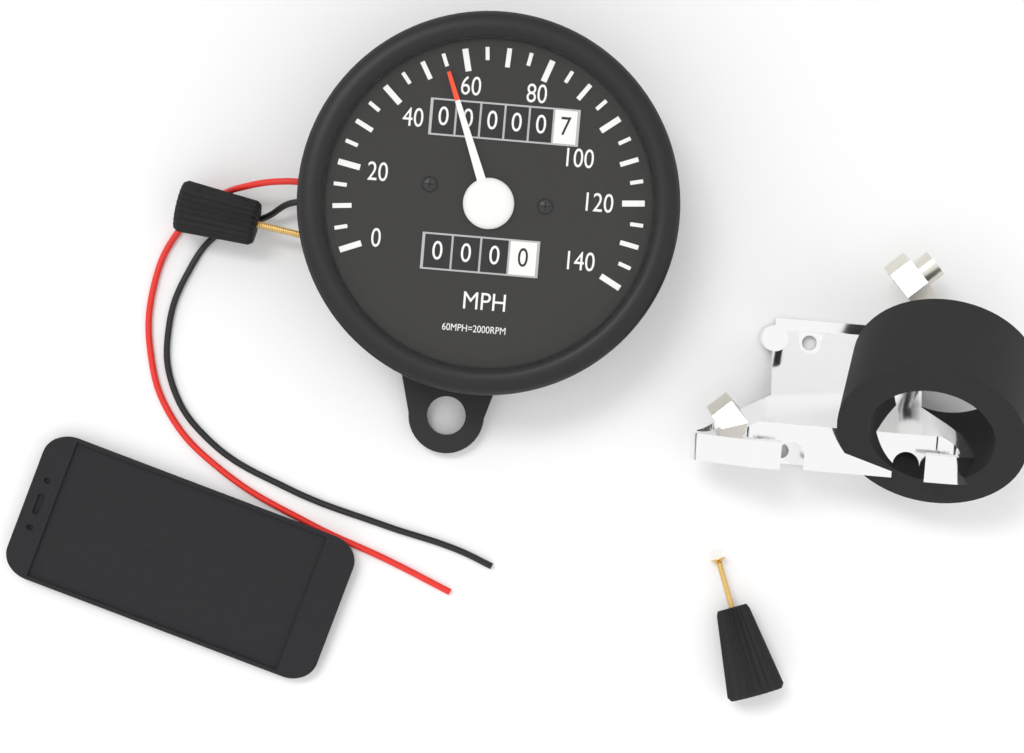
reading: 55 MPH
